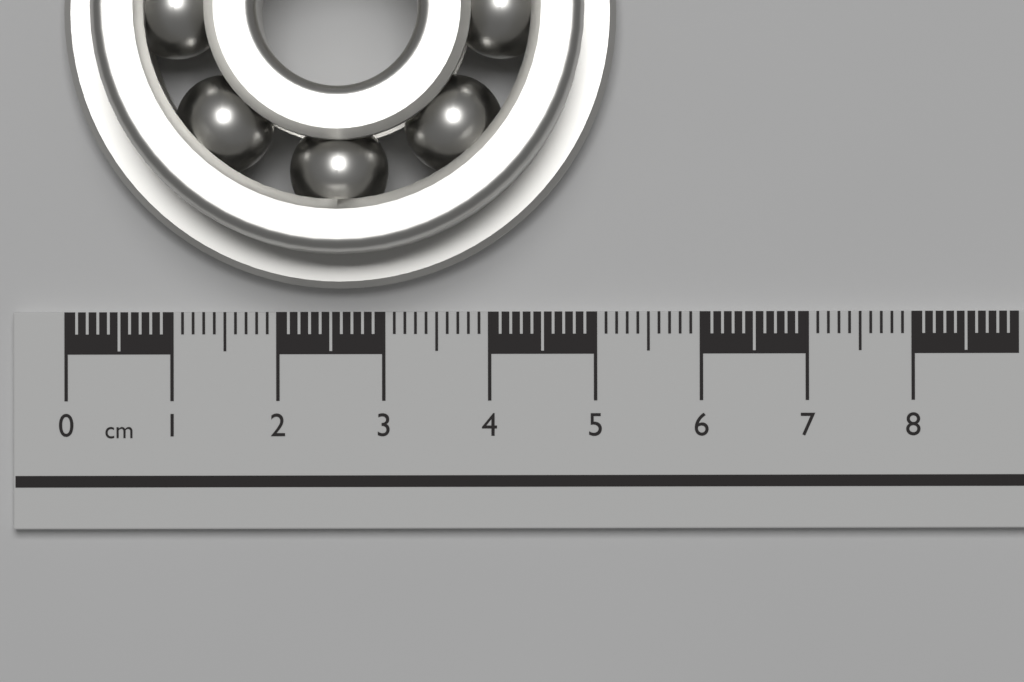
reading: 5.2 cm
